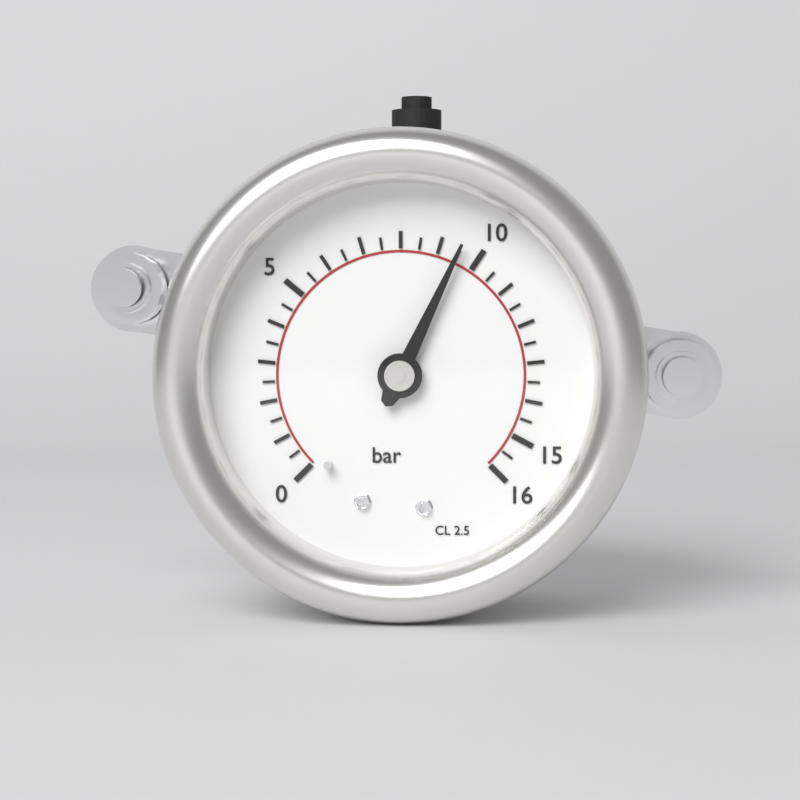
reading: 9.5 bar
